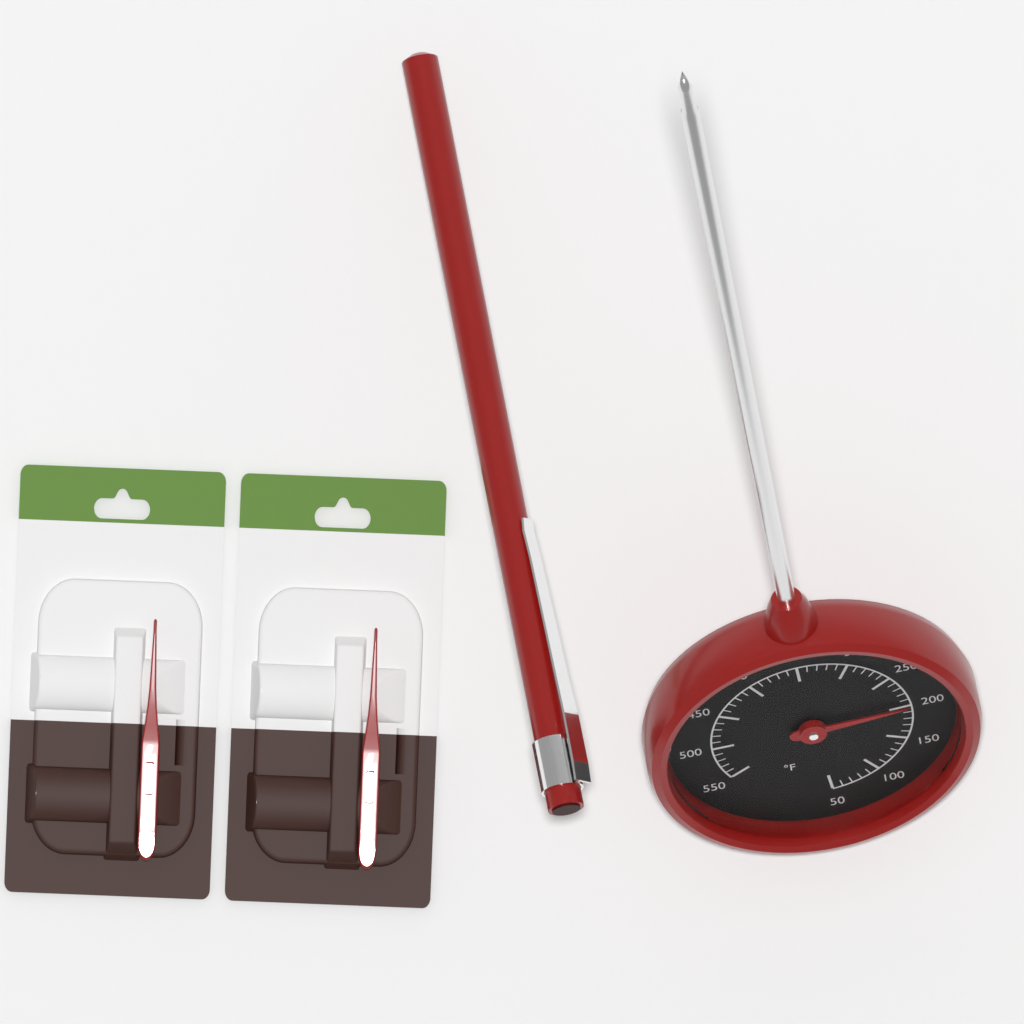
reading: 200 °F
